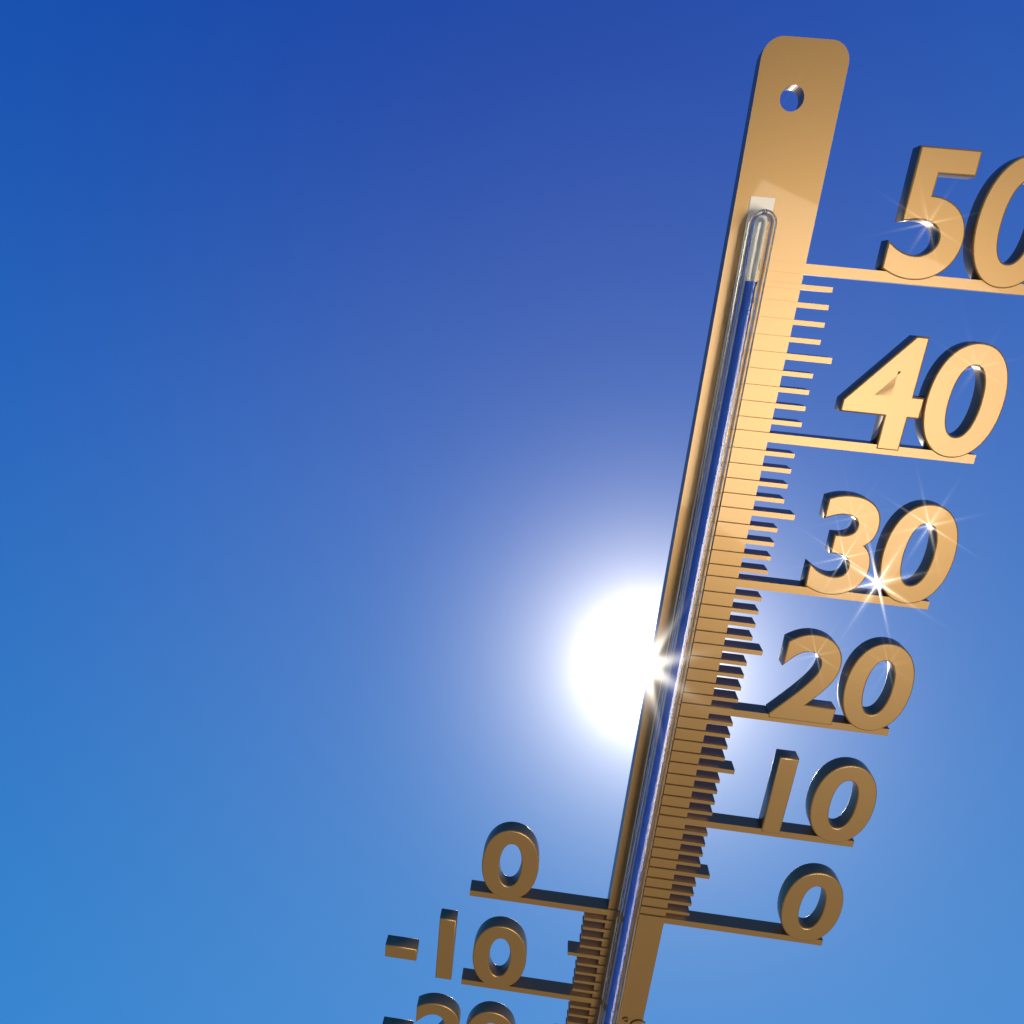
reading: 49 °C
